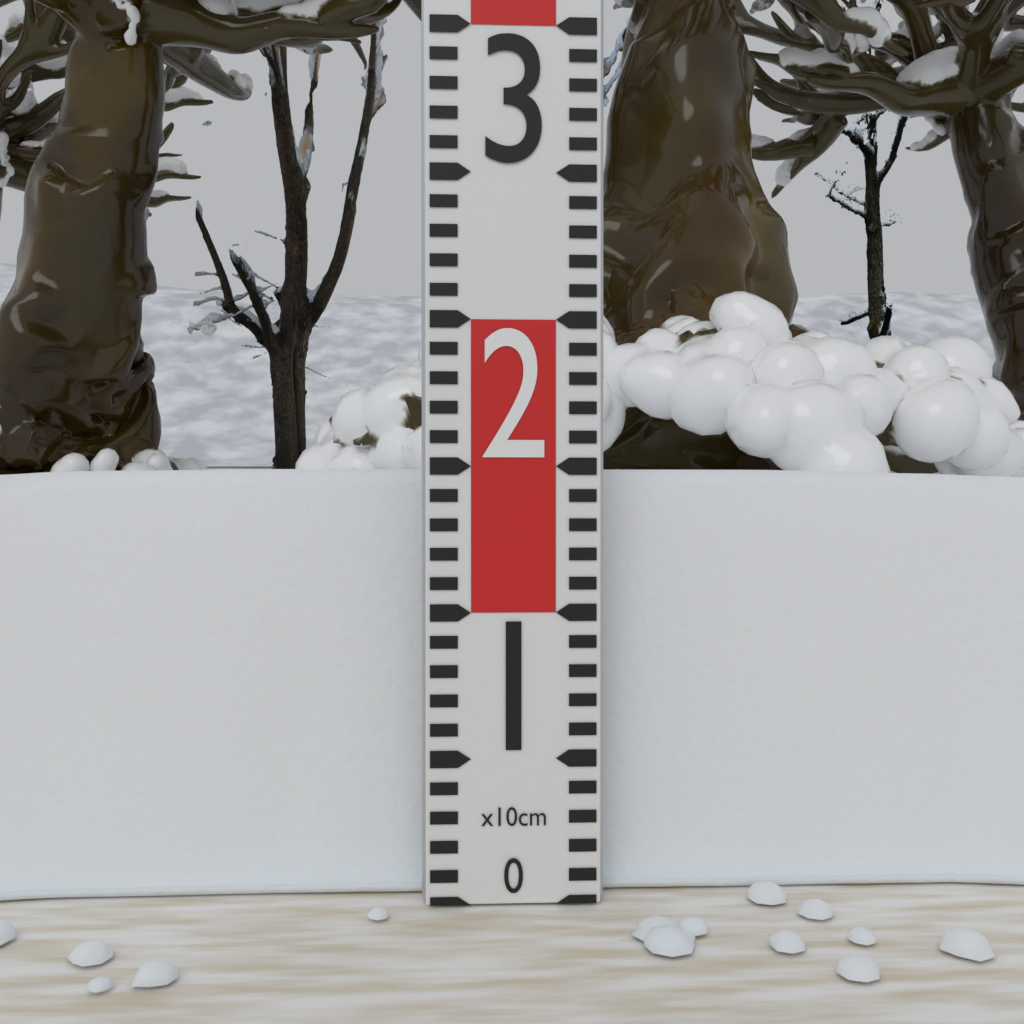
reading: 15 cm
